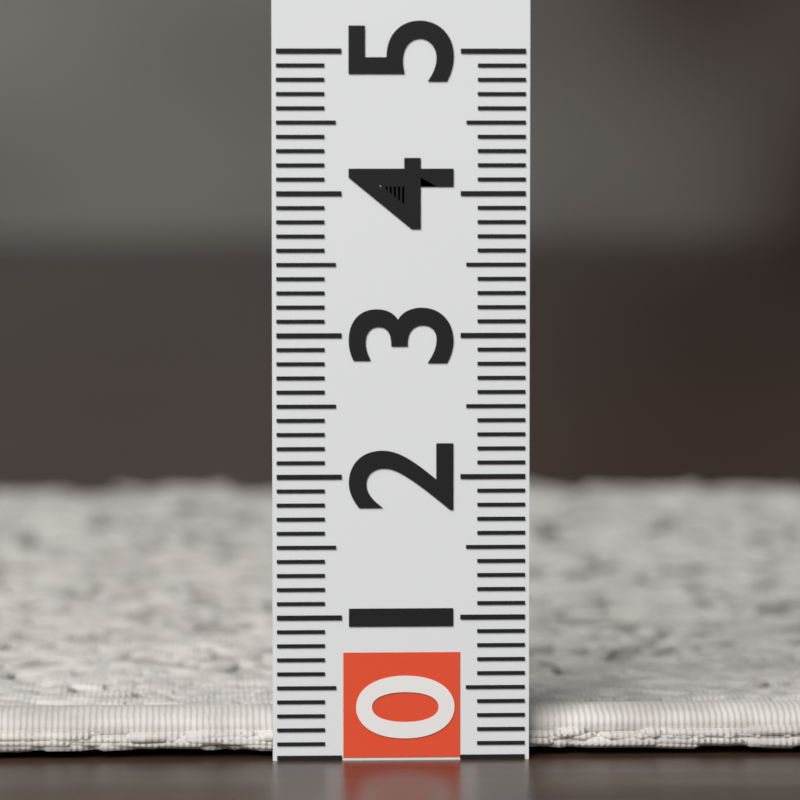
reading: 0.3 (no unit)
